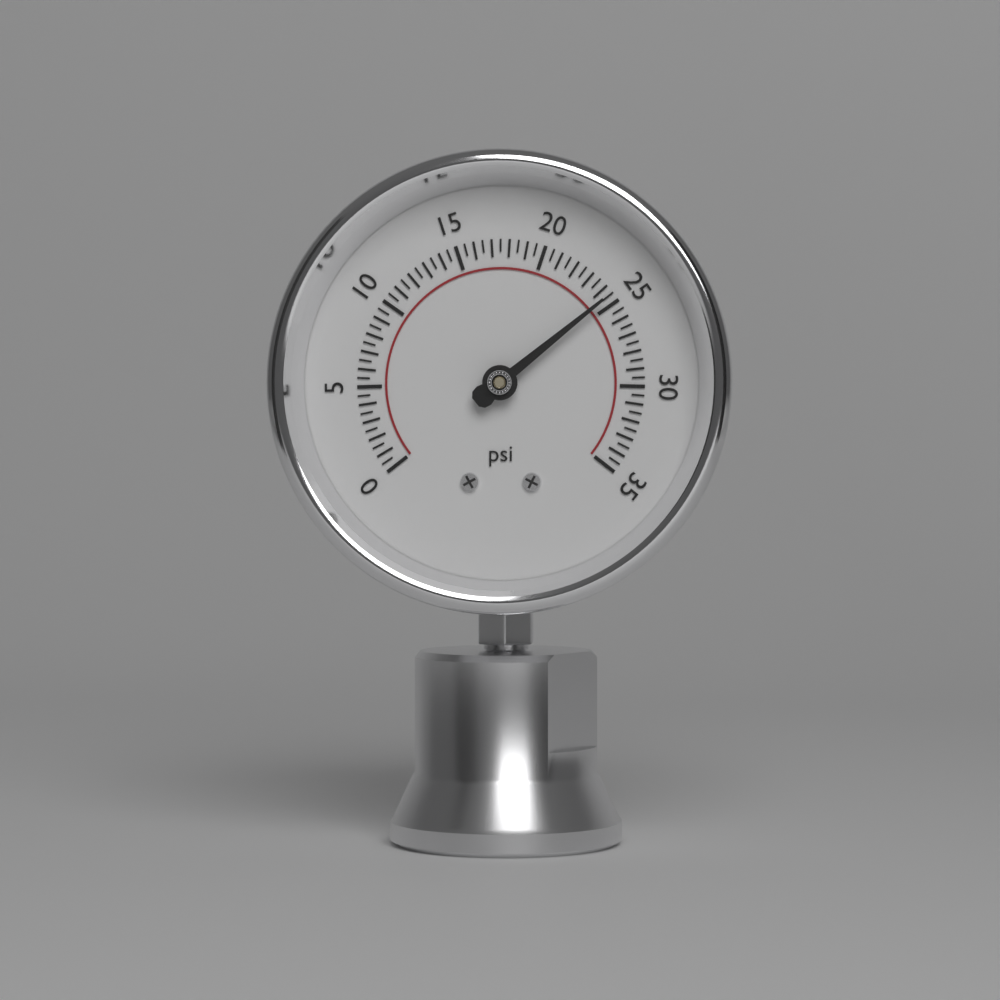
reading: 24.5 psi
